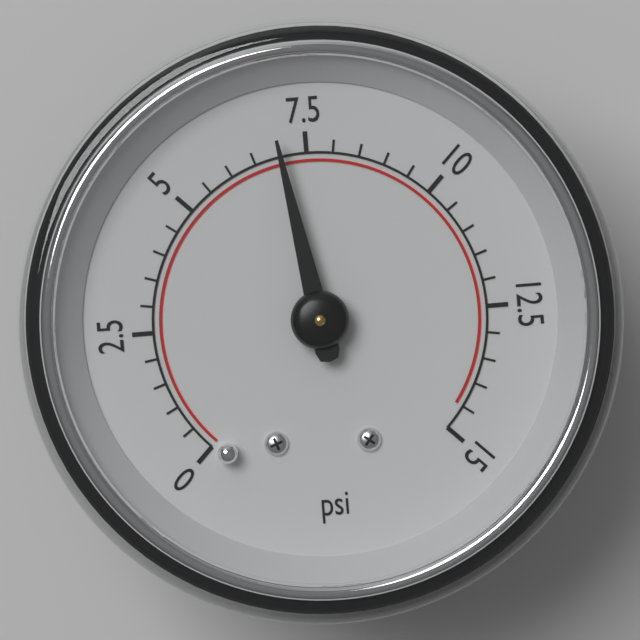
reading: 7.0 psi
